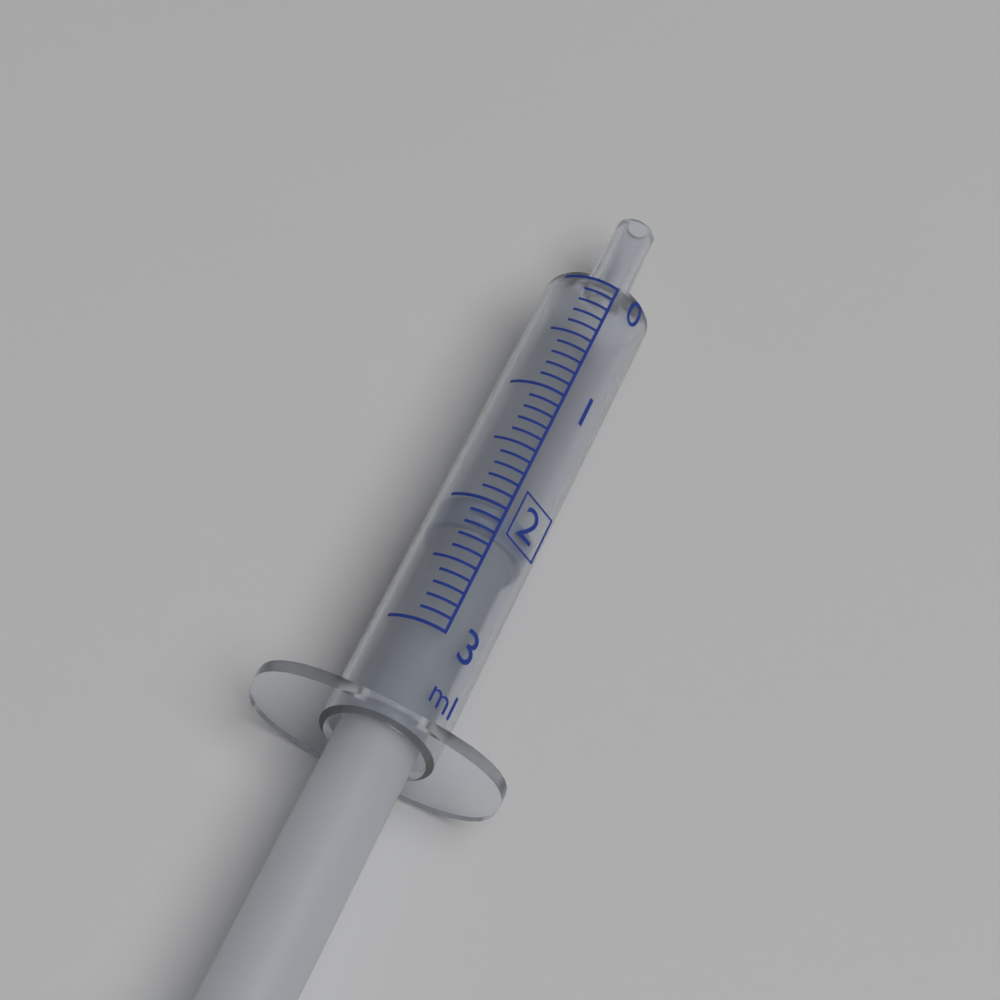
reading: 2.0 ml
